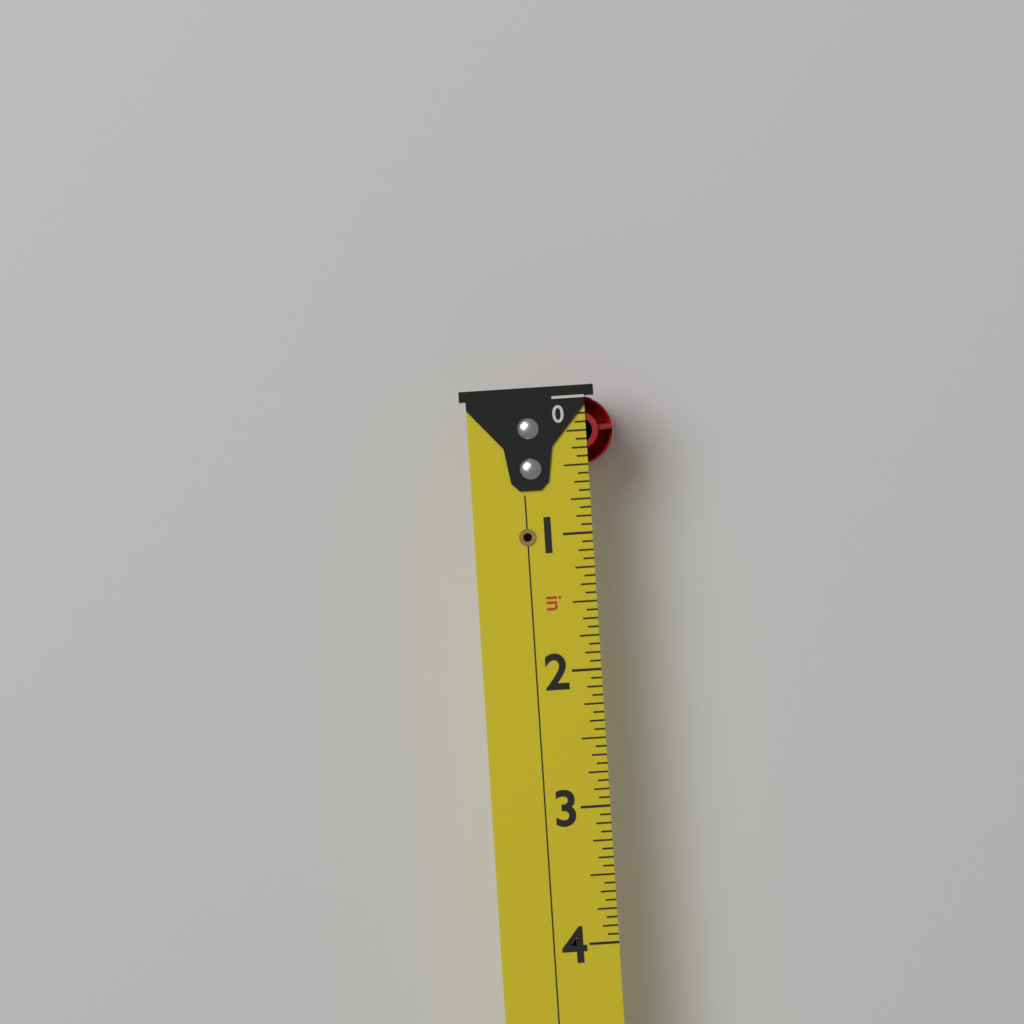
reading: 0.5000 in
